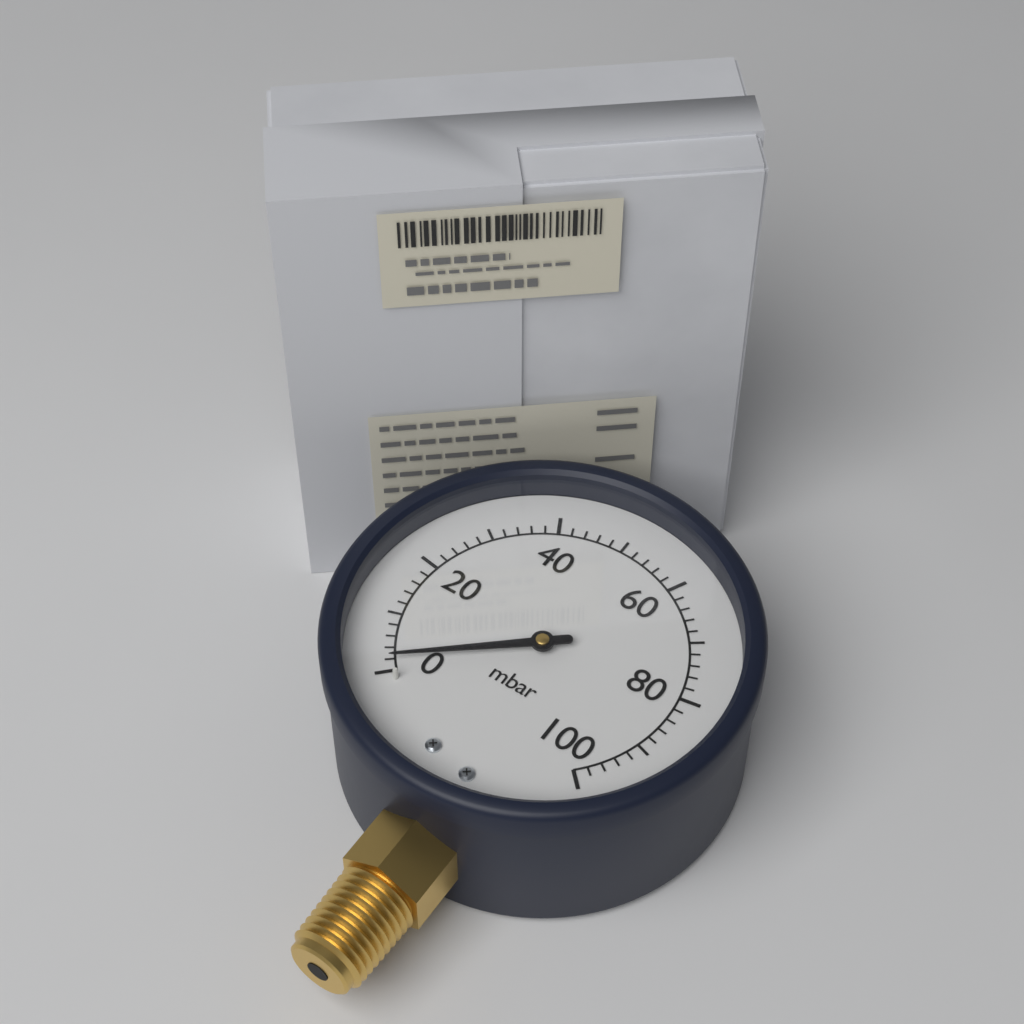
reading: 2 mbar
